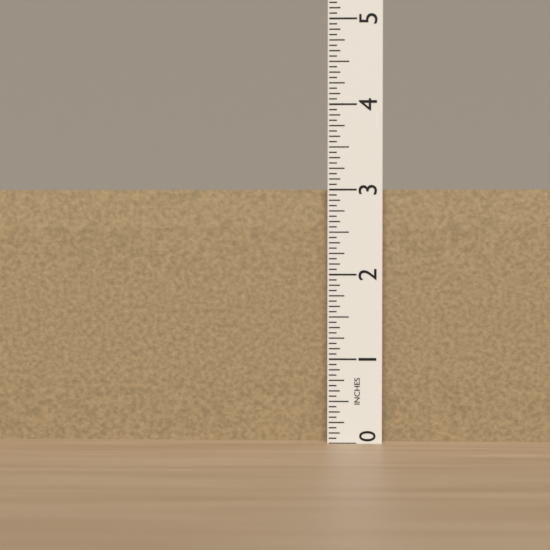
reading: 3.0000 in
